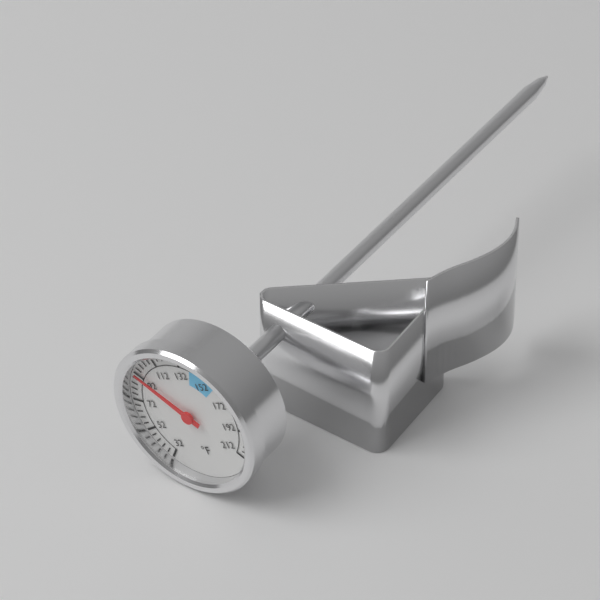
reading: 92 °F
